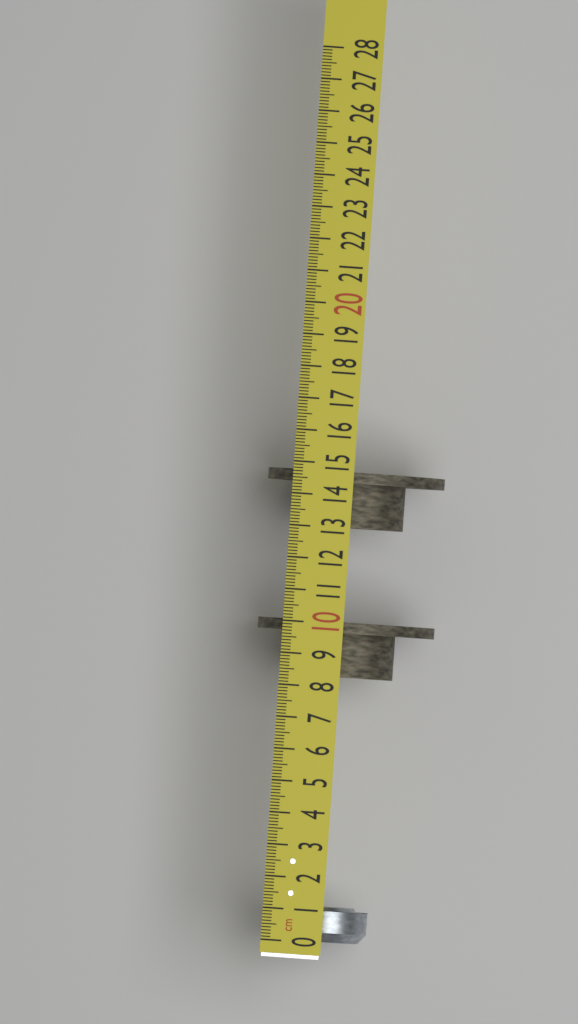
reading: 1.1 cm
